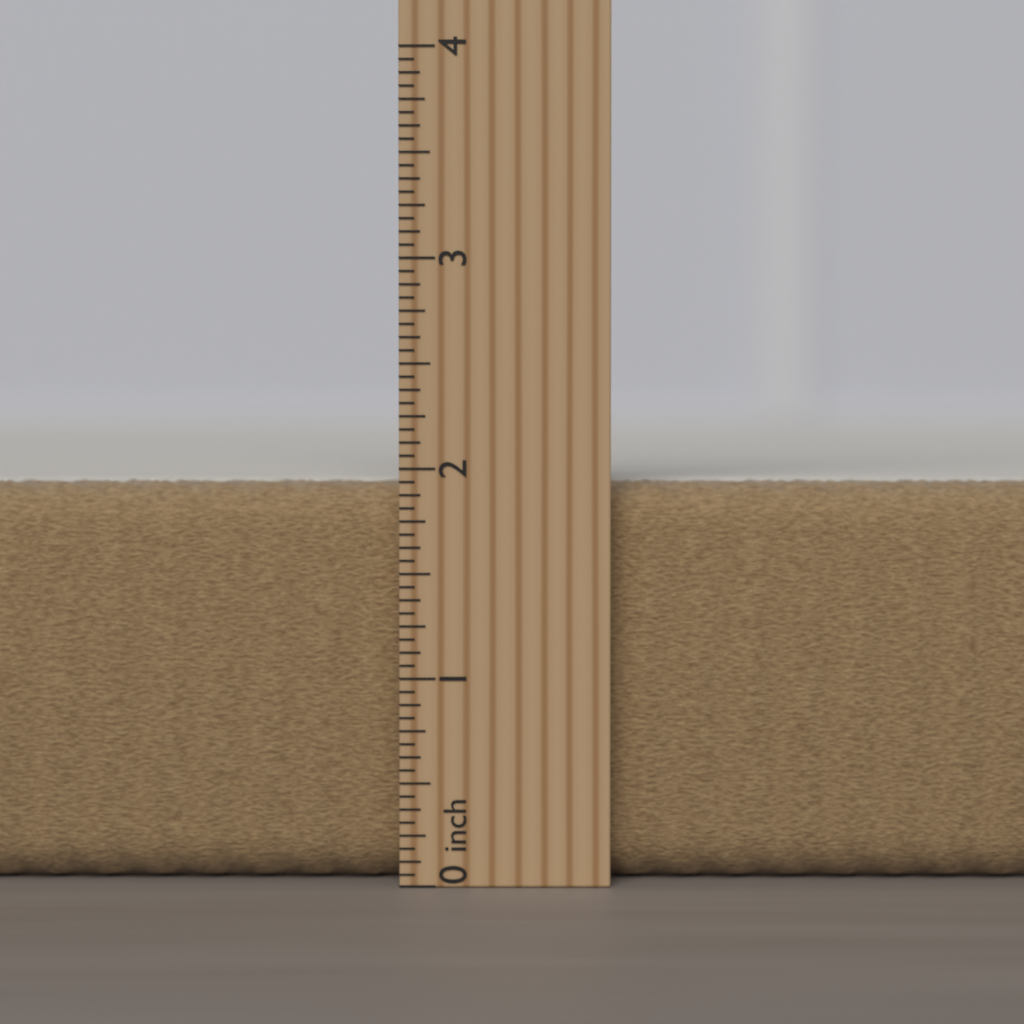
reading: 1.9375 inch
